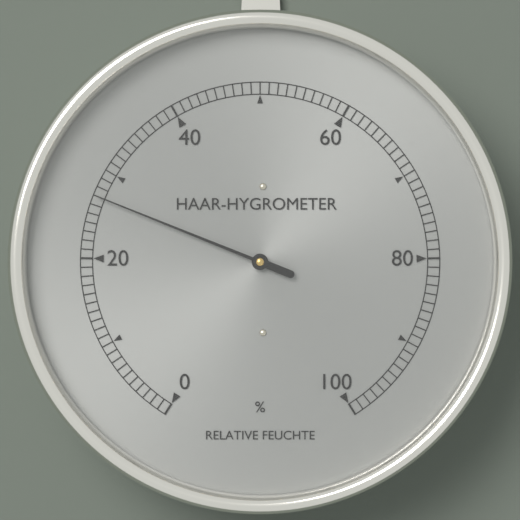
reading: 27 %
